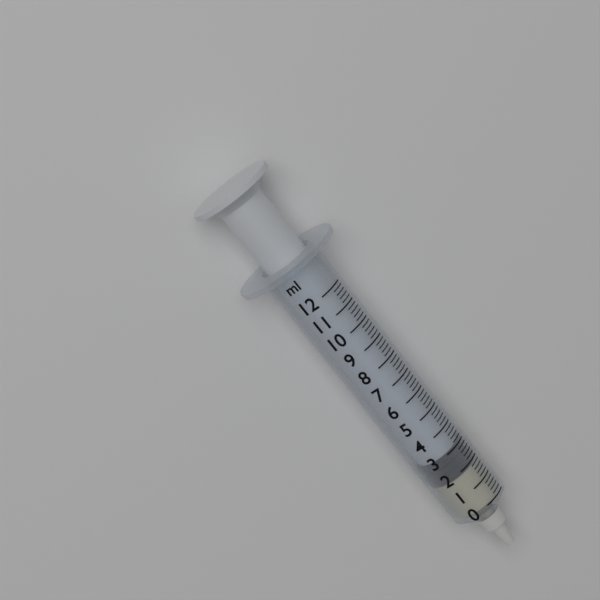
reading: 1.8 ml
